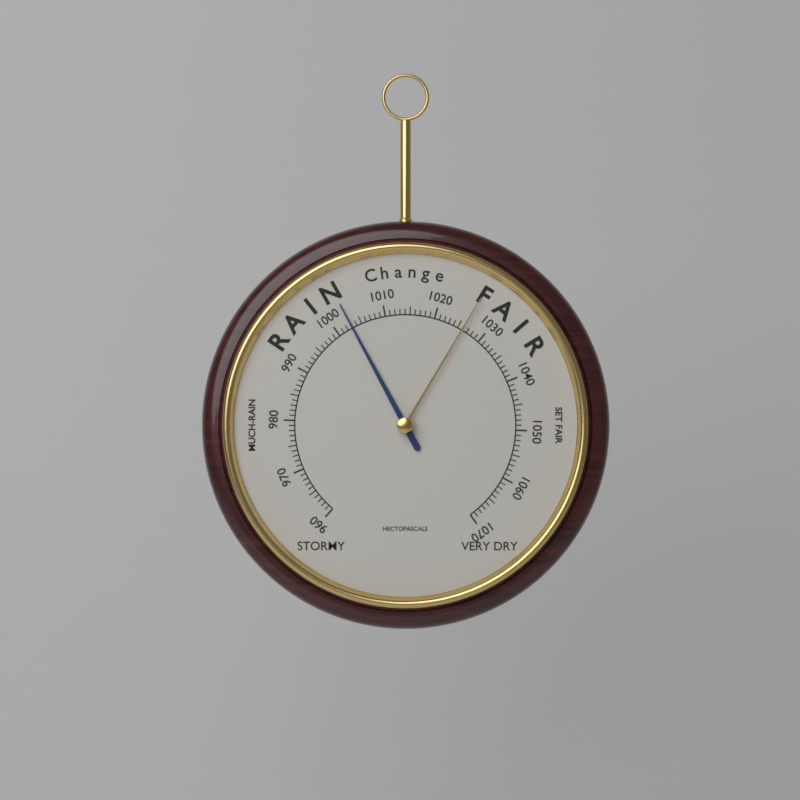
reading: 1003 hPa
